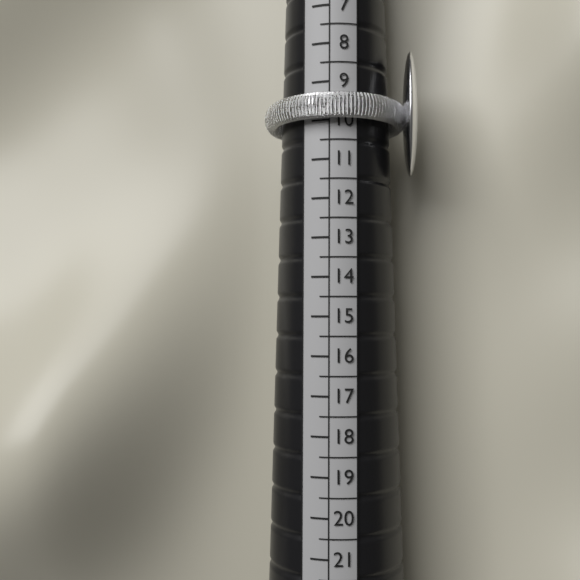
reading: 10.0 (no unit)
